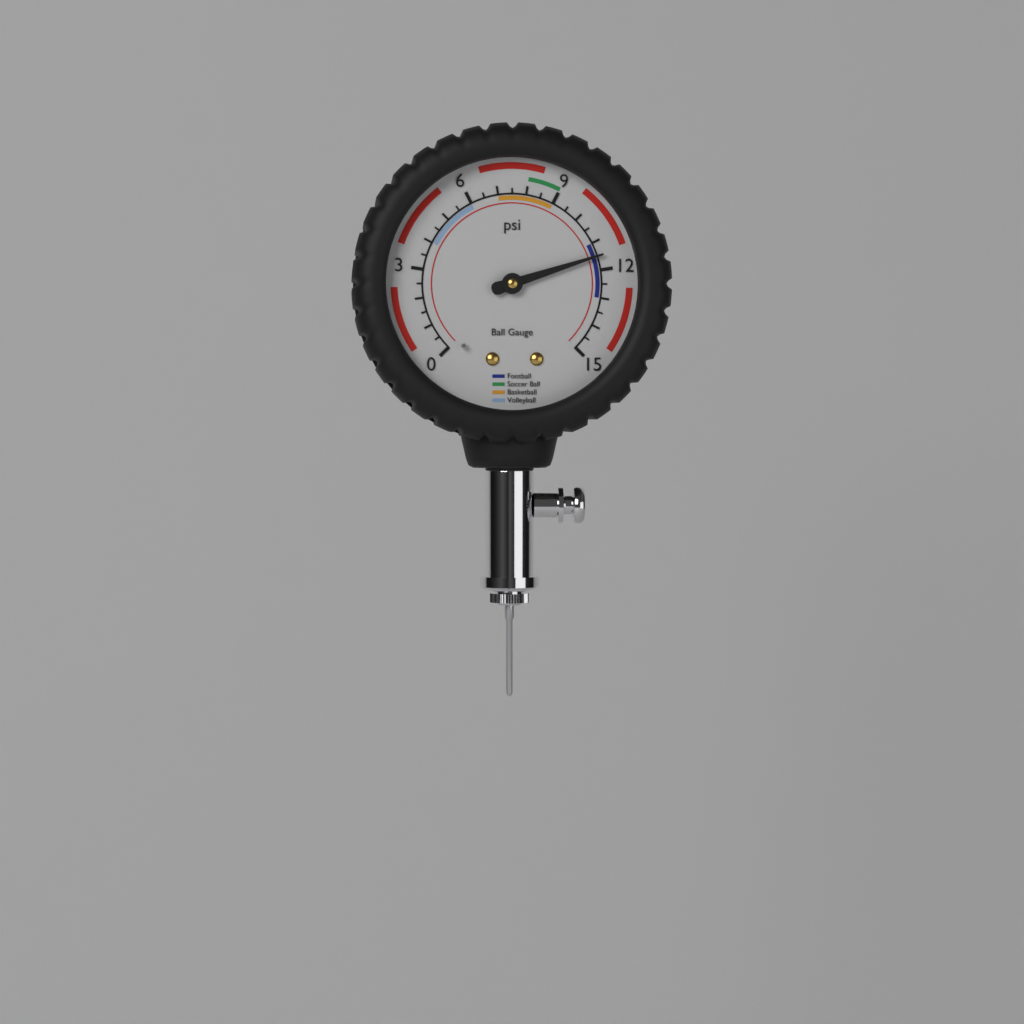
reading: 11.5 psi
